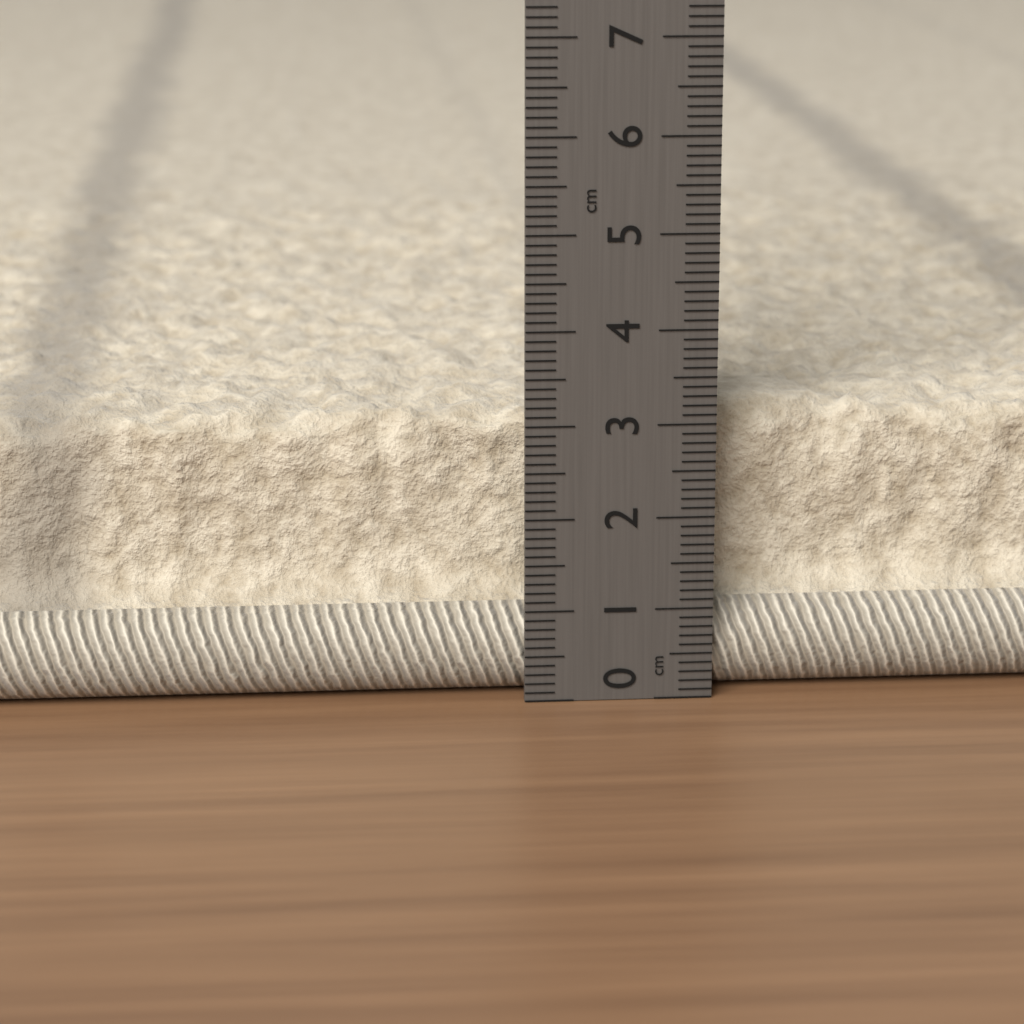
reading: 3.1 cm
